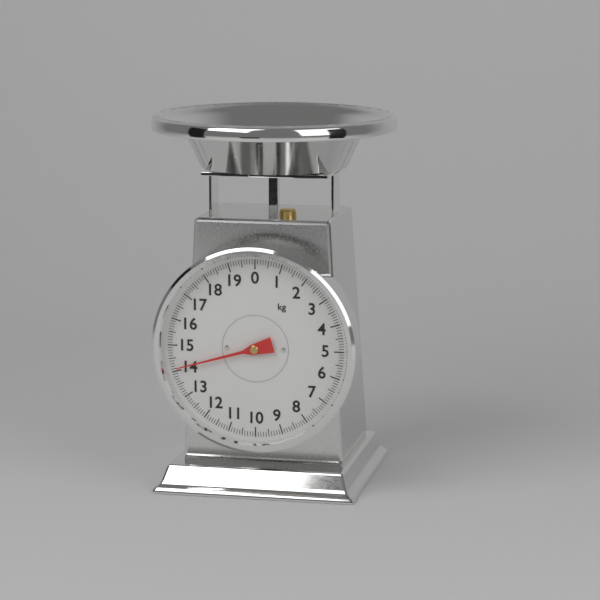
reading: 14.1 kg
